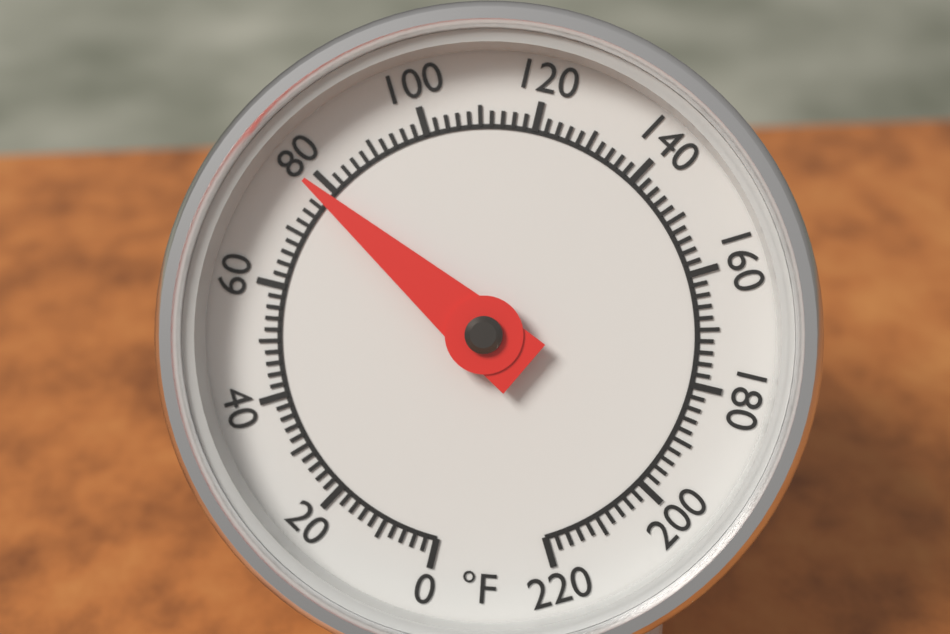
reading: 78 °F
